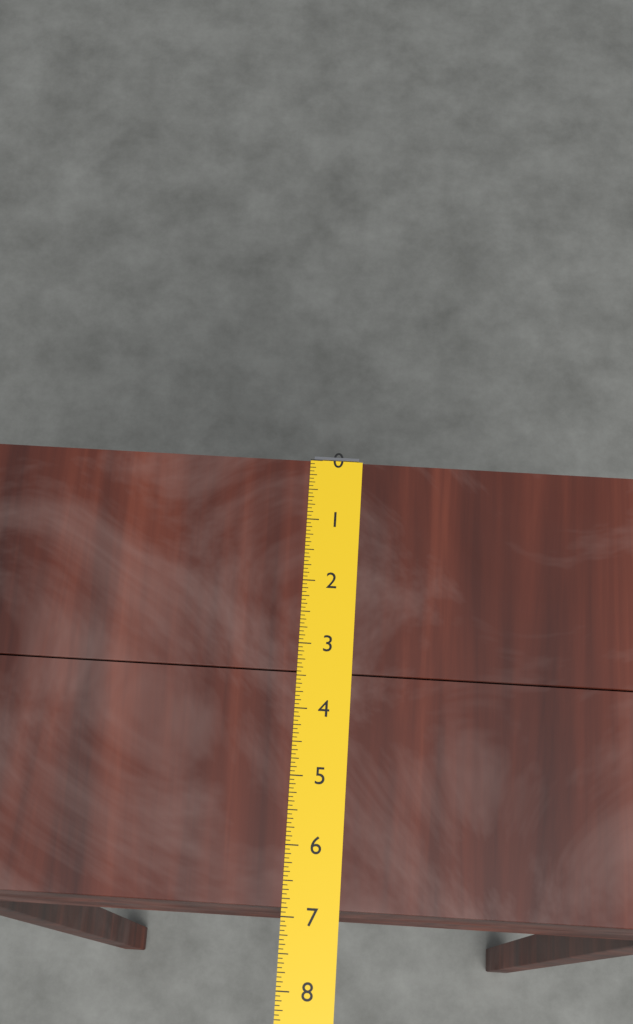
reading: 6.8750 (no unit)
